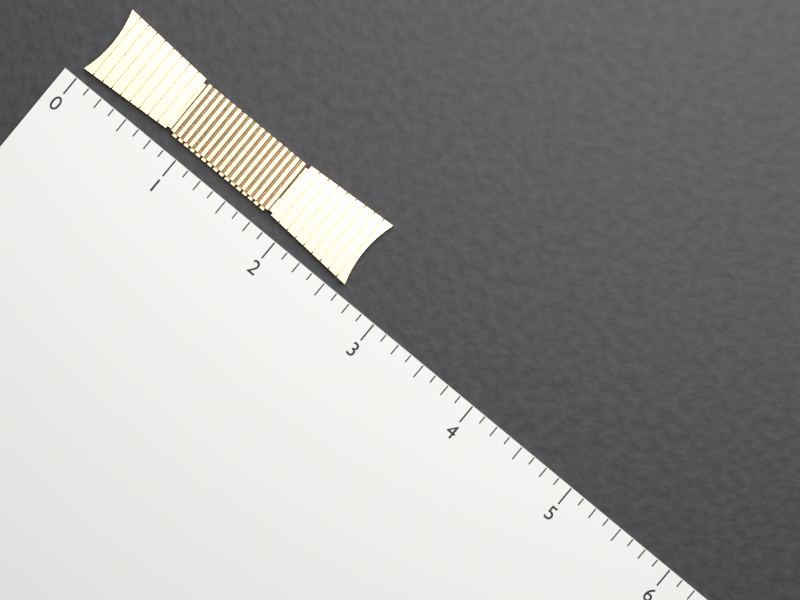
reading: 2.625 (no unit)
